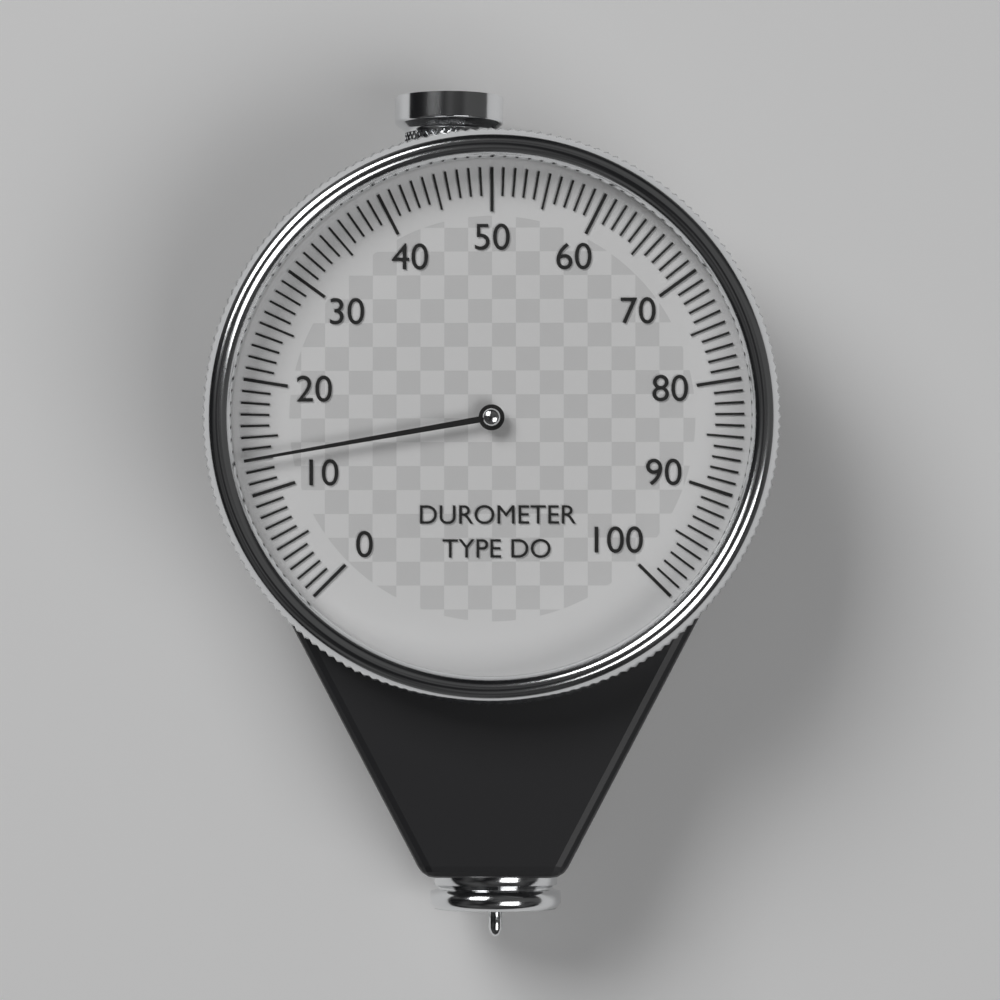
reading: 13 (no unit)
